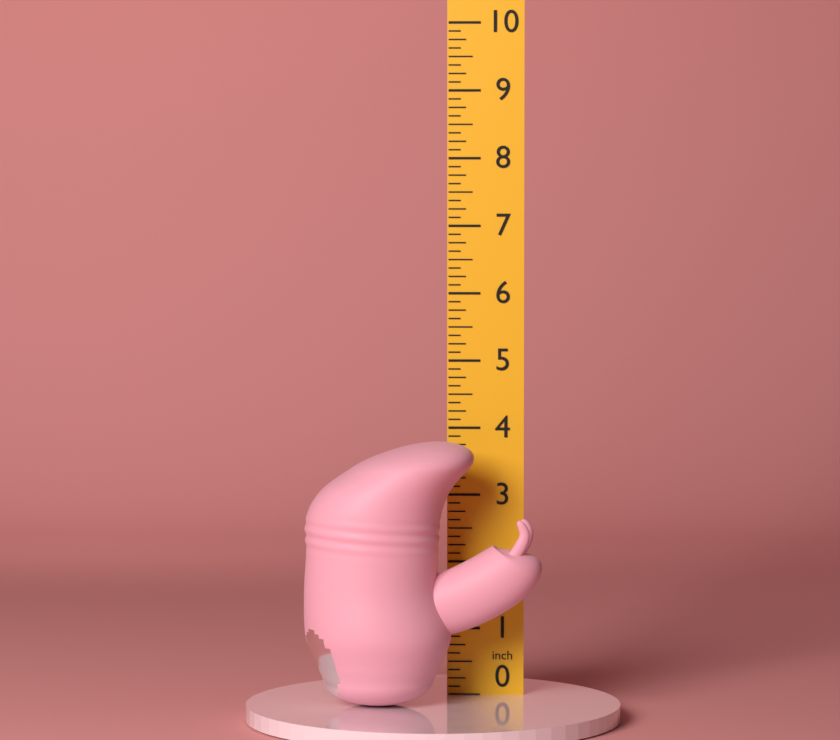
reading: 3.875 in
